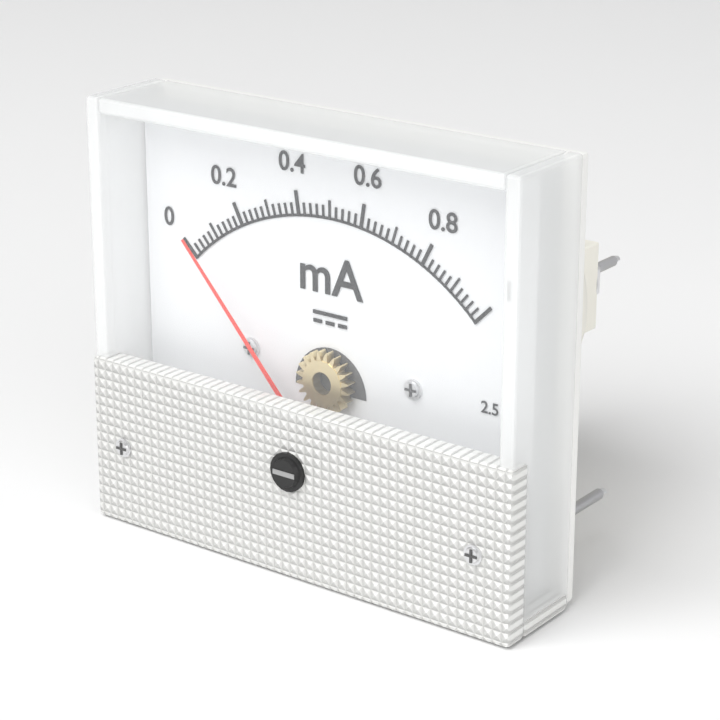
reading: 0.04 mA
